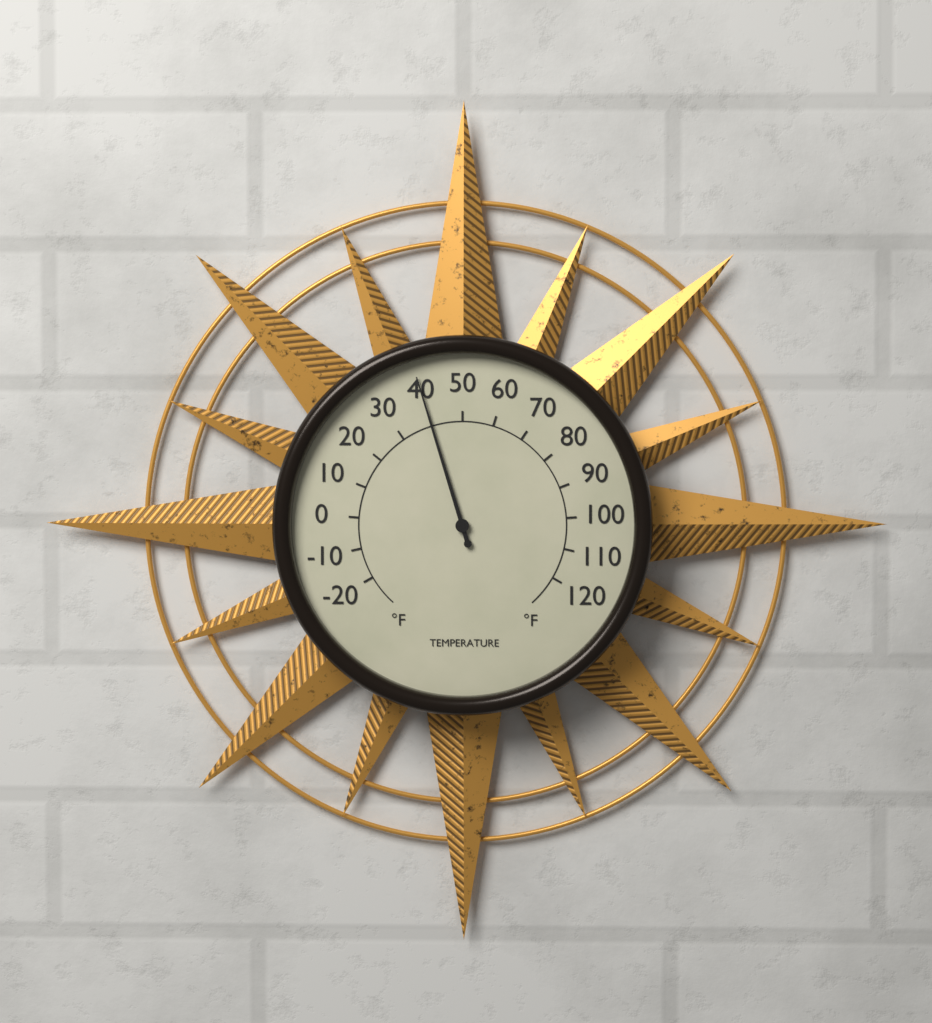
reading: 40 °F
